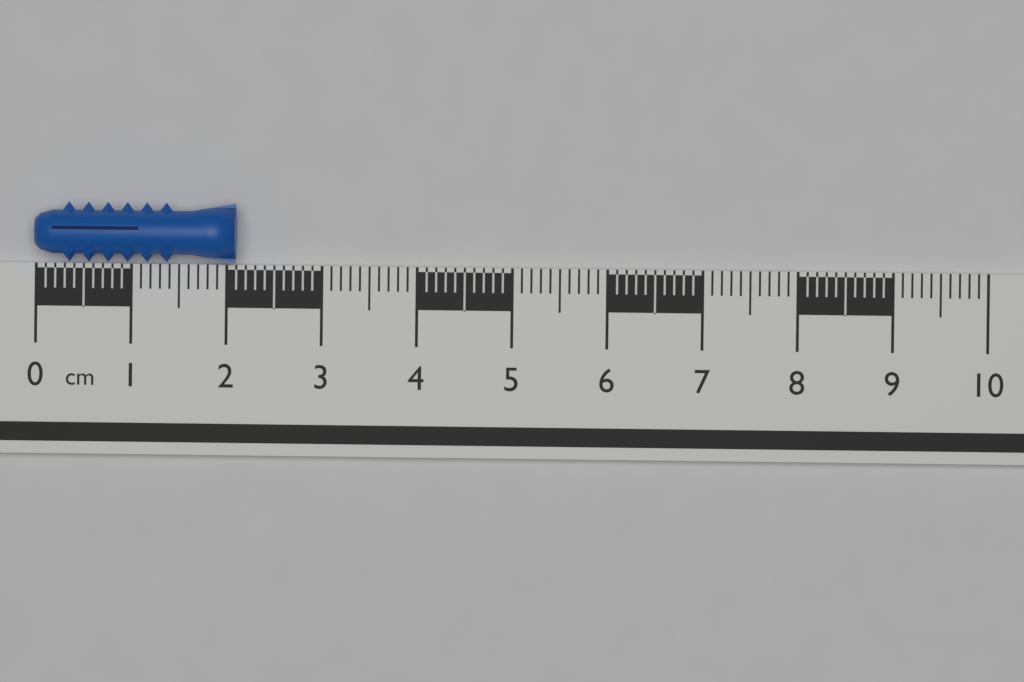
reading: 2.1 cm
